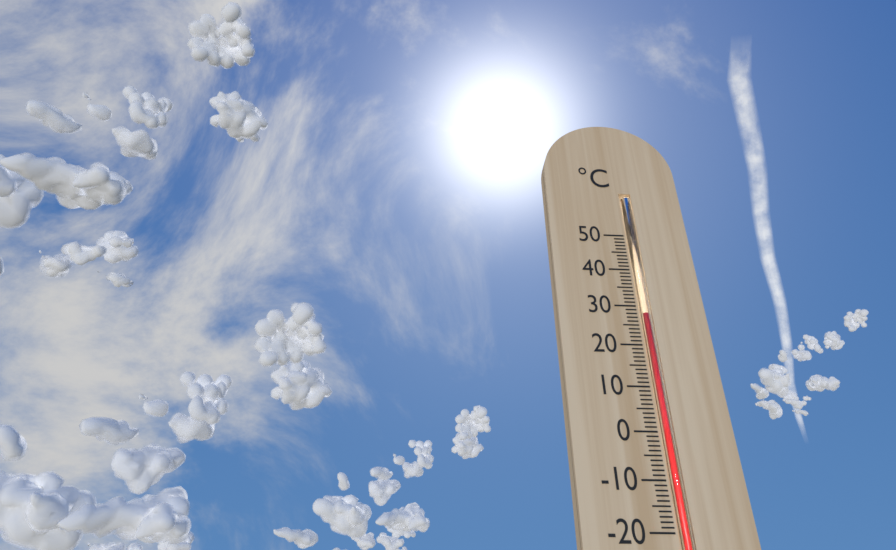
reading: 28 °C
